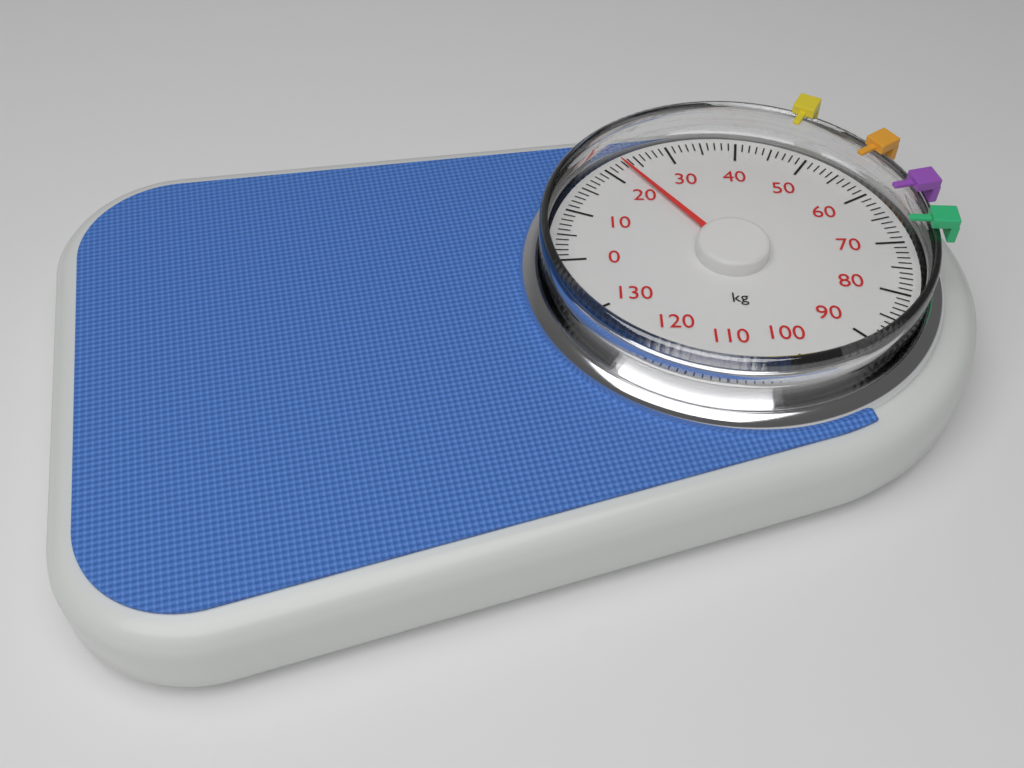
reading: 23 kg
